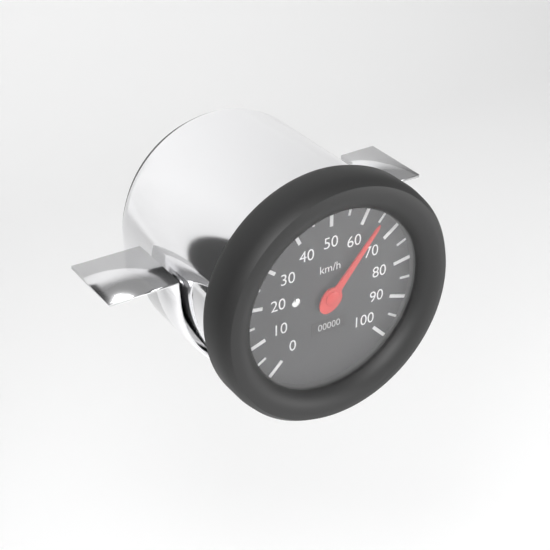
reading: 65 km/h
